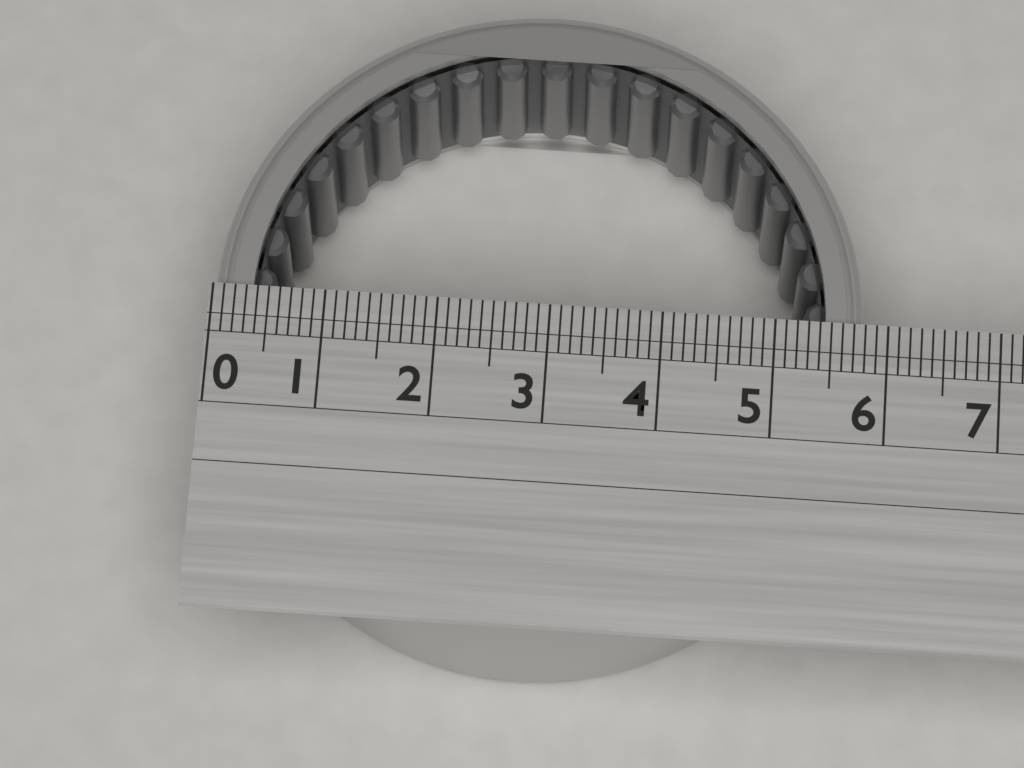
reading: 5.8 (no unit)
